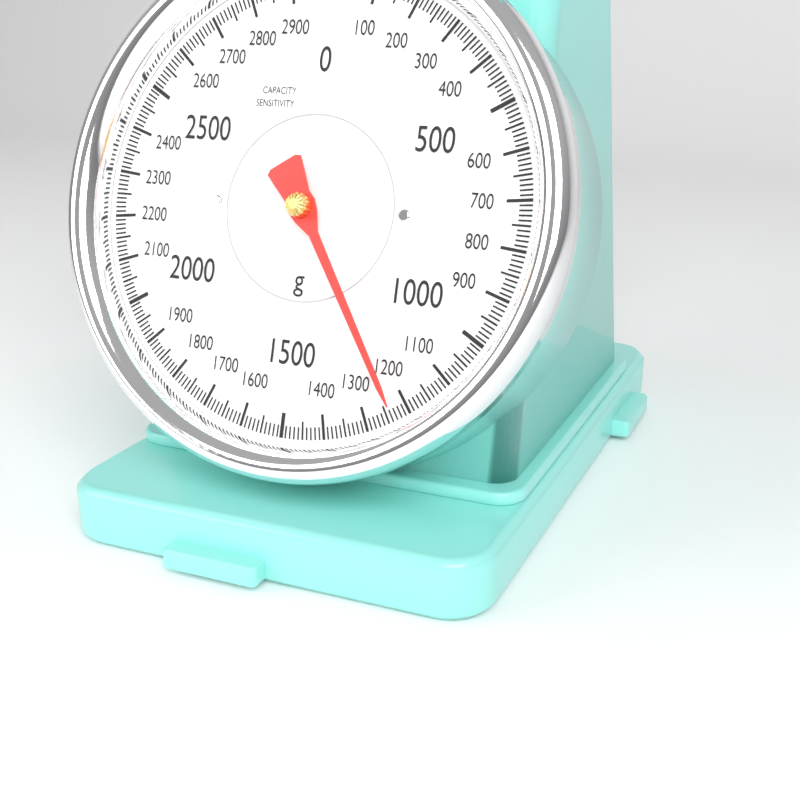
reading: 1230 g
